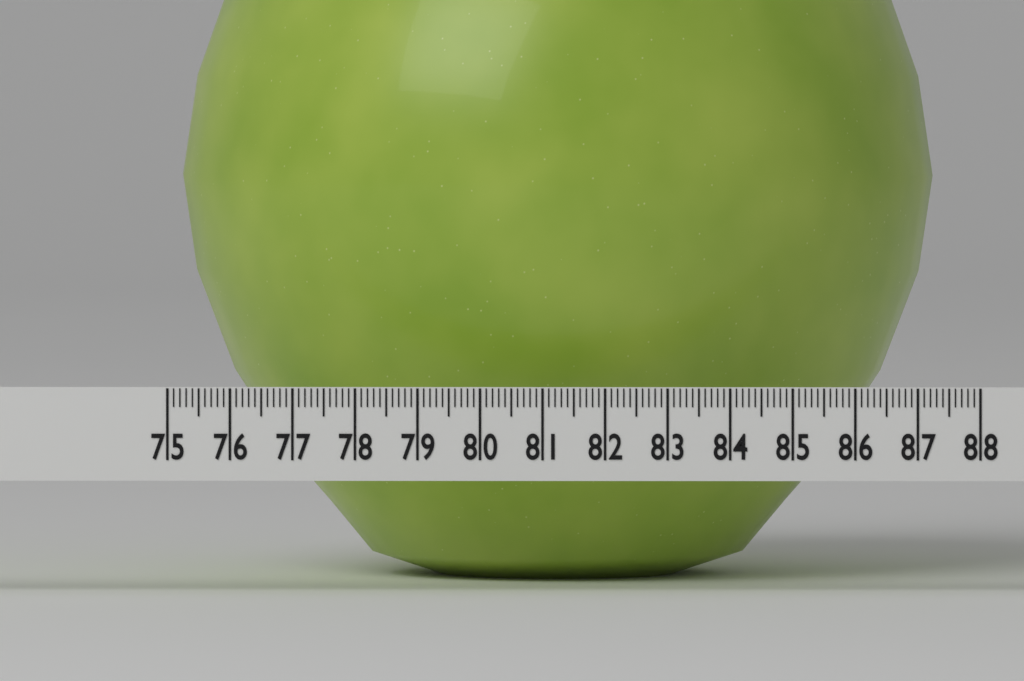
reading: 87.3 (no unit)
